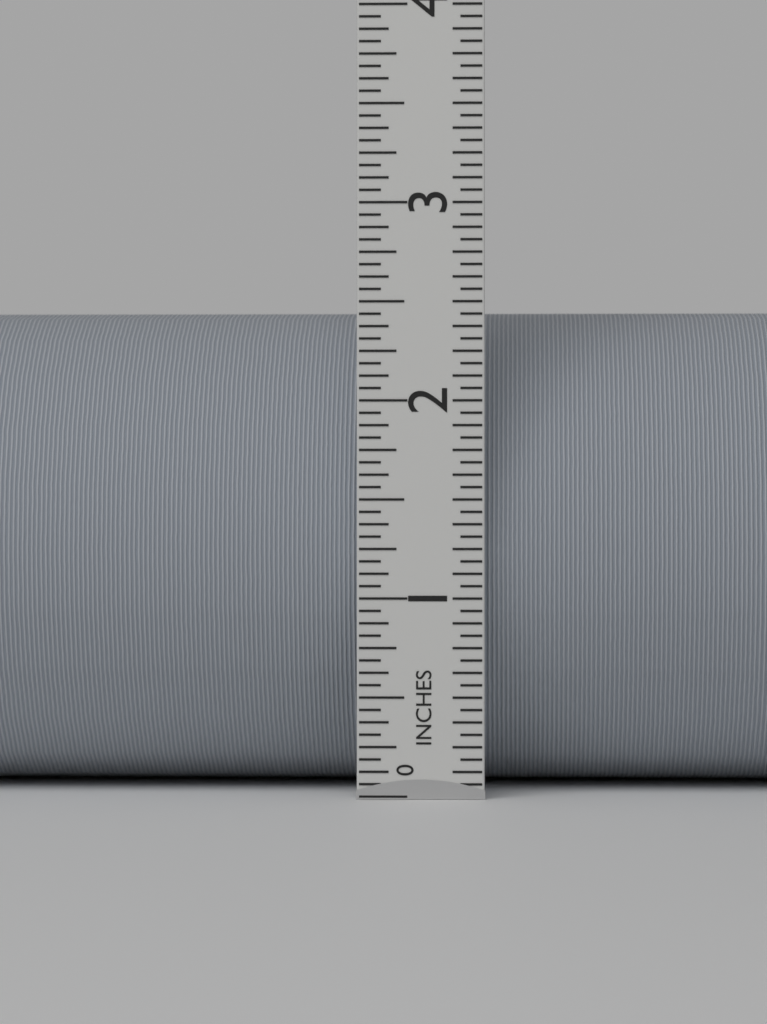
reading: 2.5000 in
